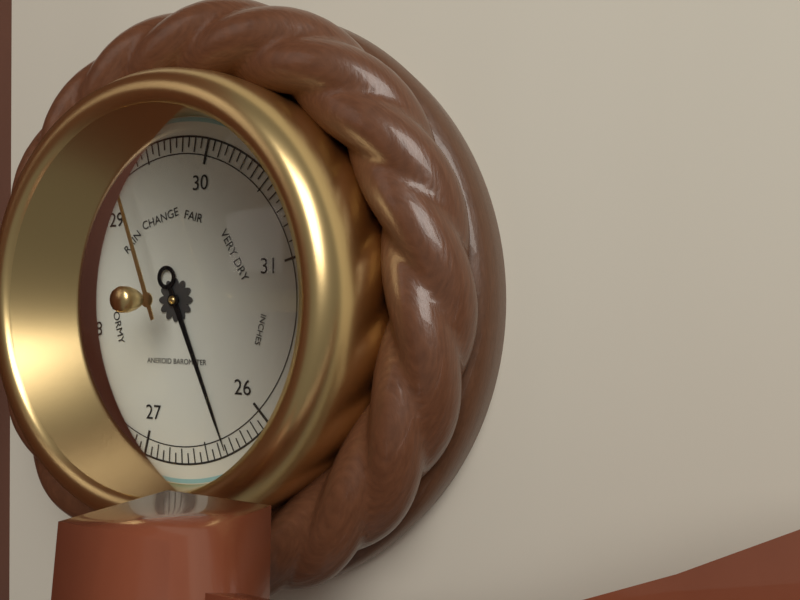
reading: 26.35 inHg
